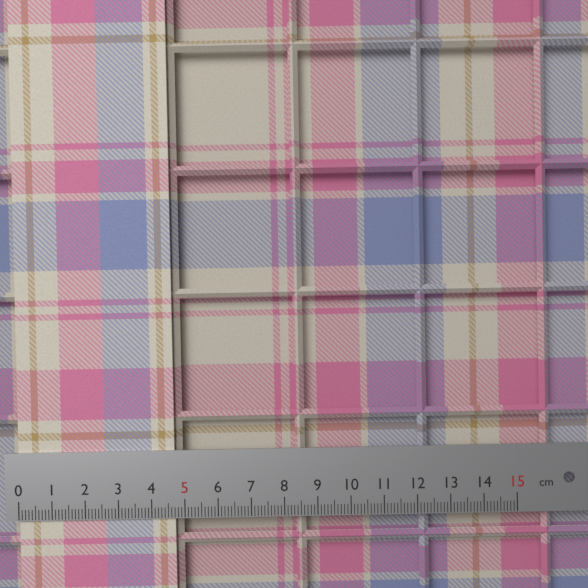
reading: 4.7 cm
